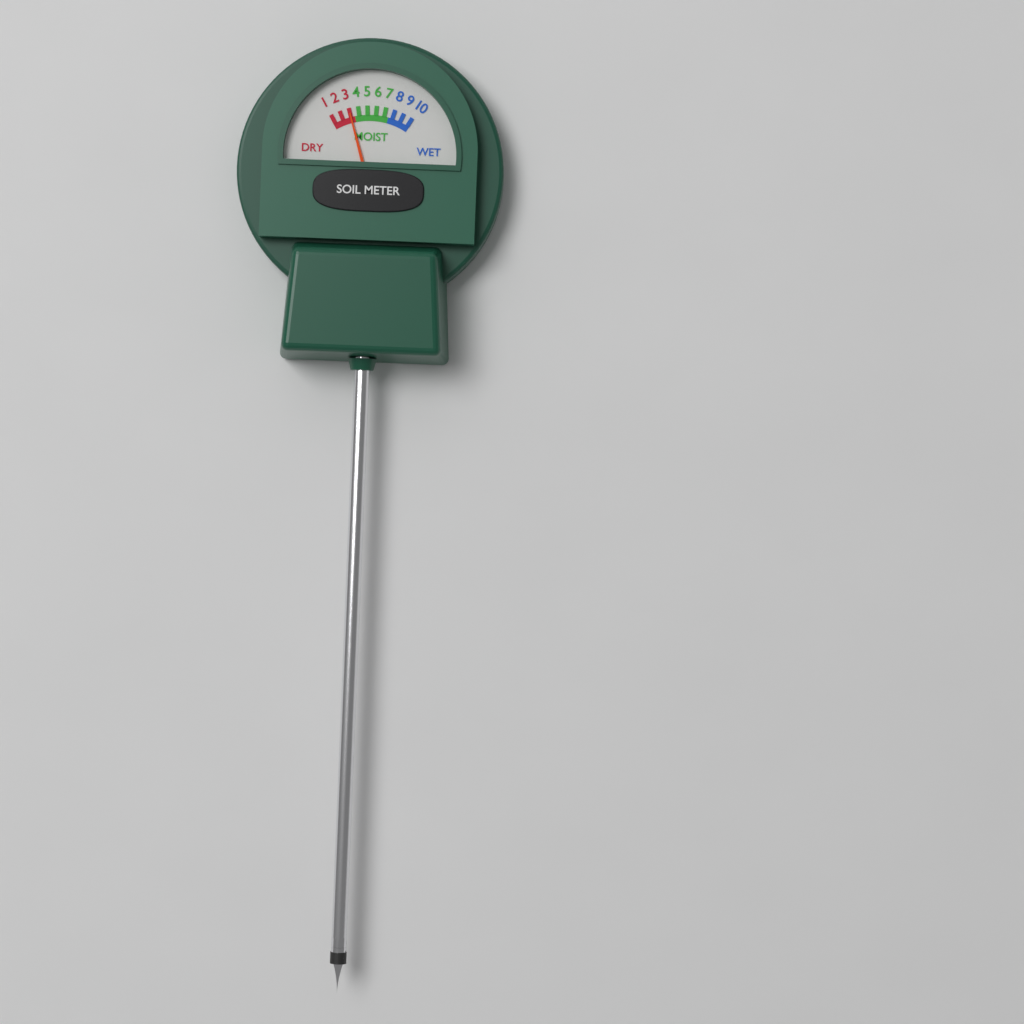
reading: 3 (no unit)
